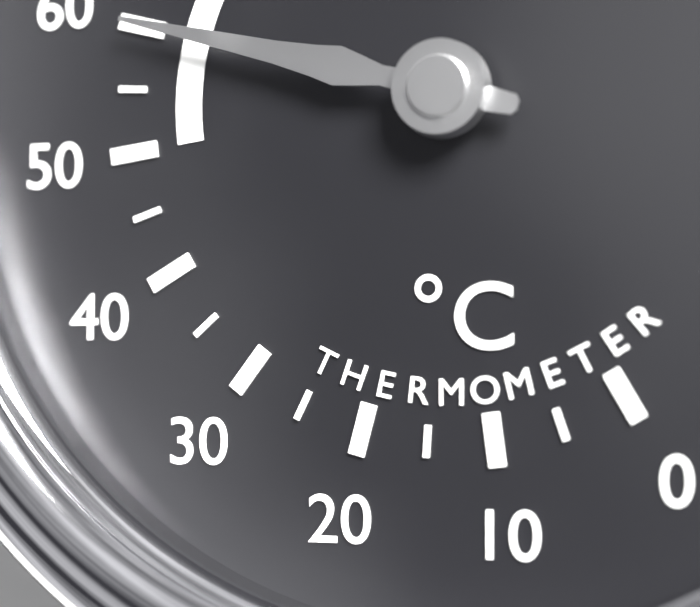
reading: 60 °C
